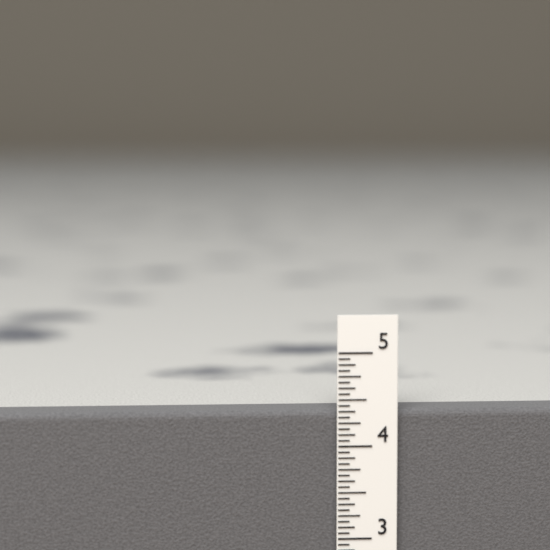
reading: 4.3750 in
